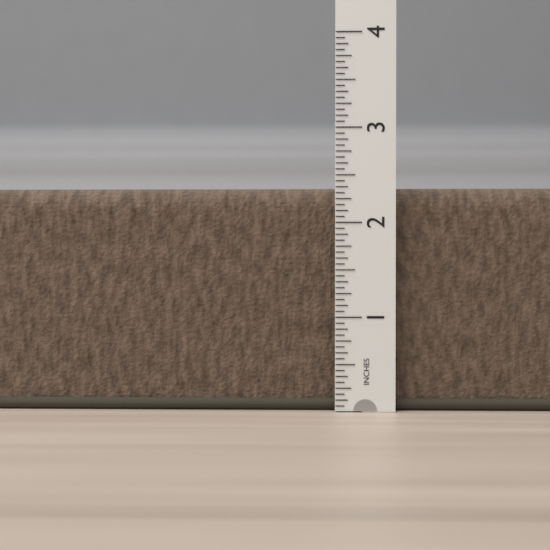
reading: 2.3750 in
